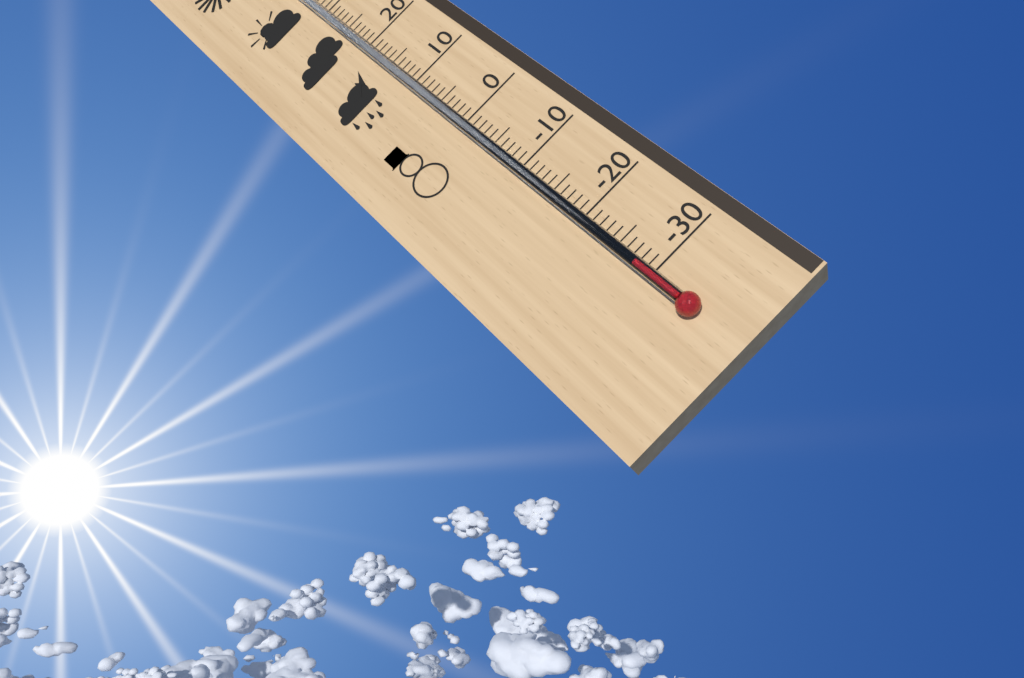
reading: -28 °C
